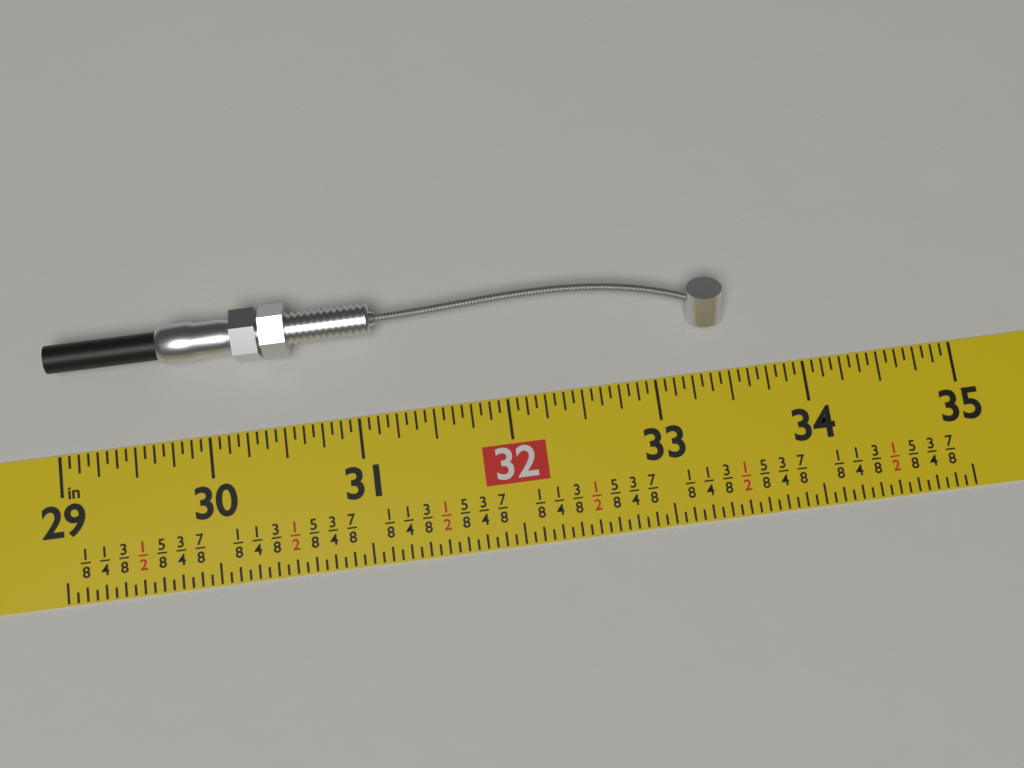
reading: 33.5000 in
